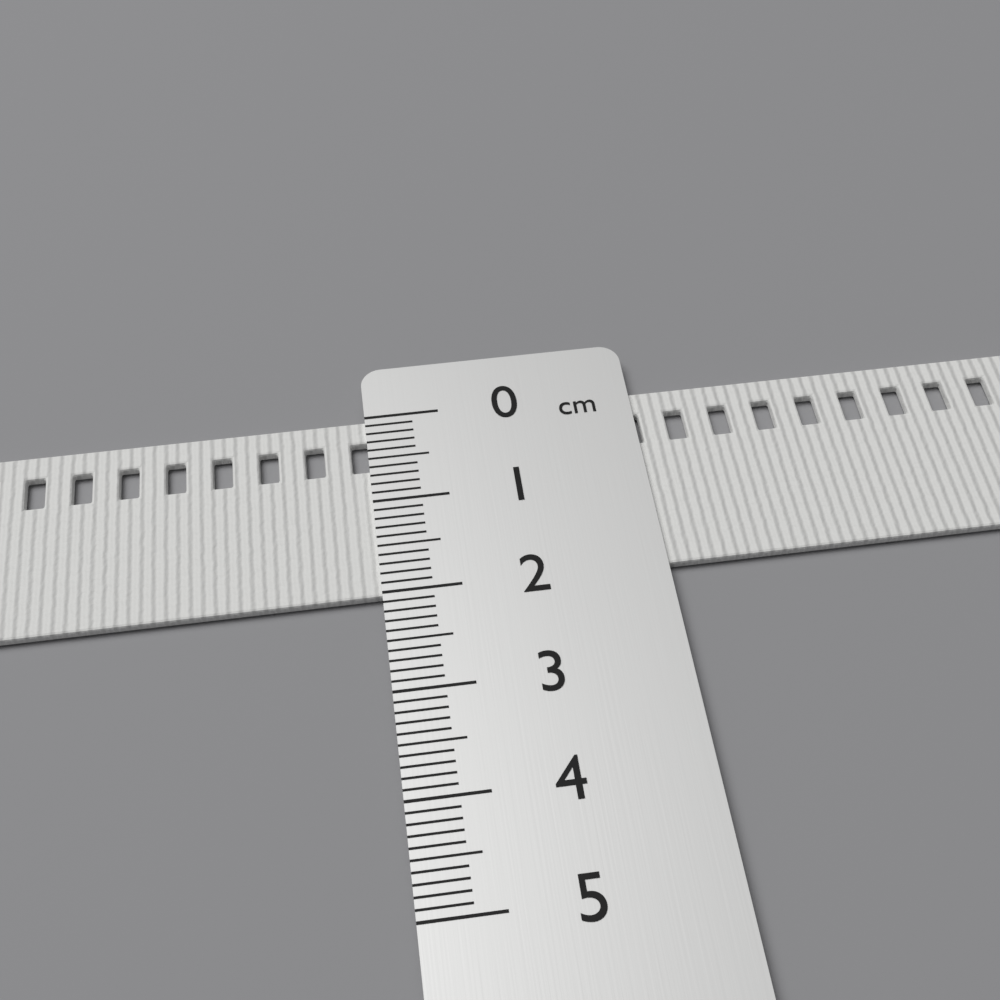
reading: 2.0 cm
